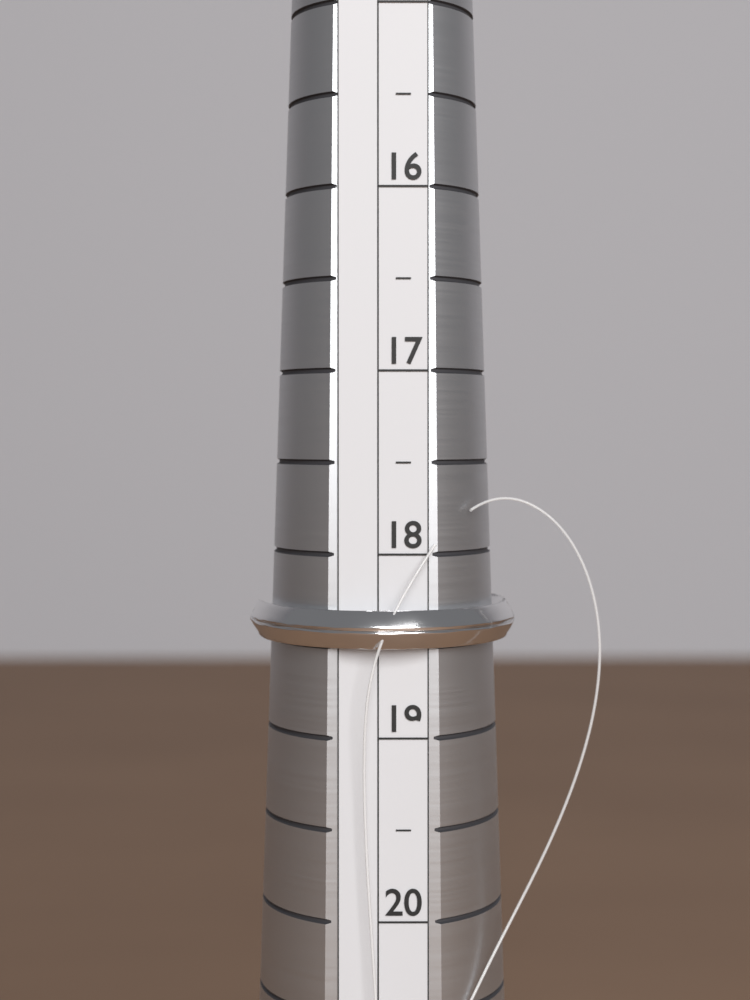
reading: 18.5 (no unit)
